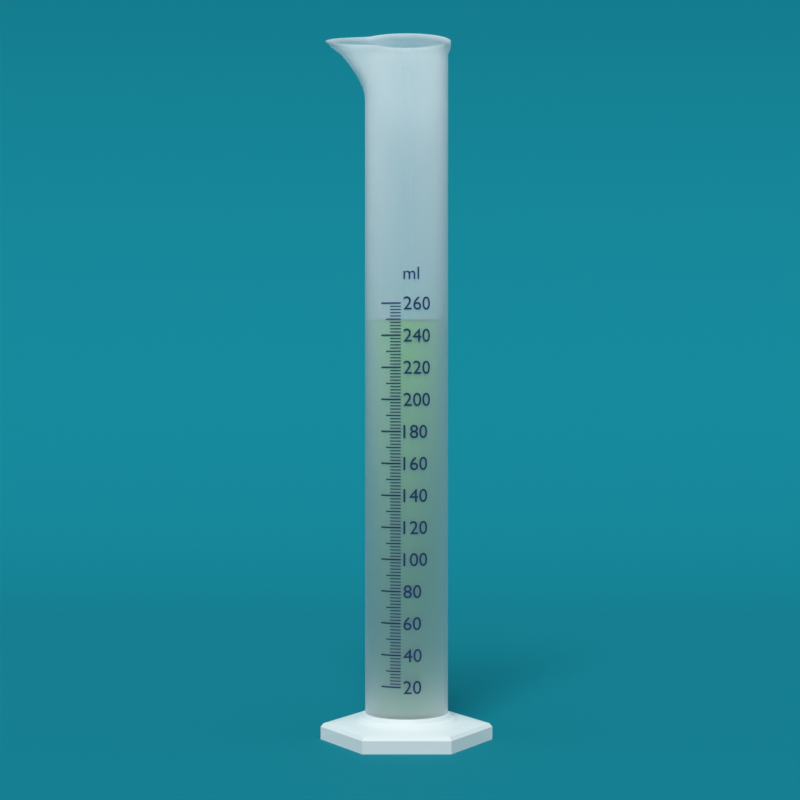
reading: 250 ml
